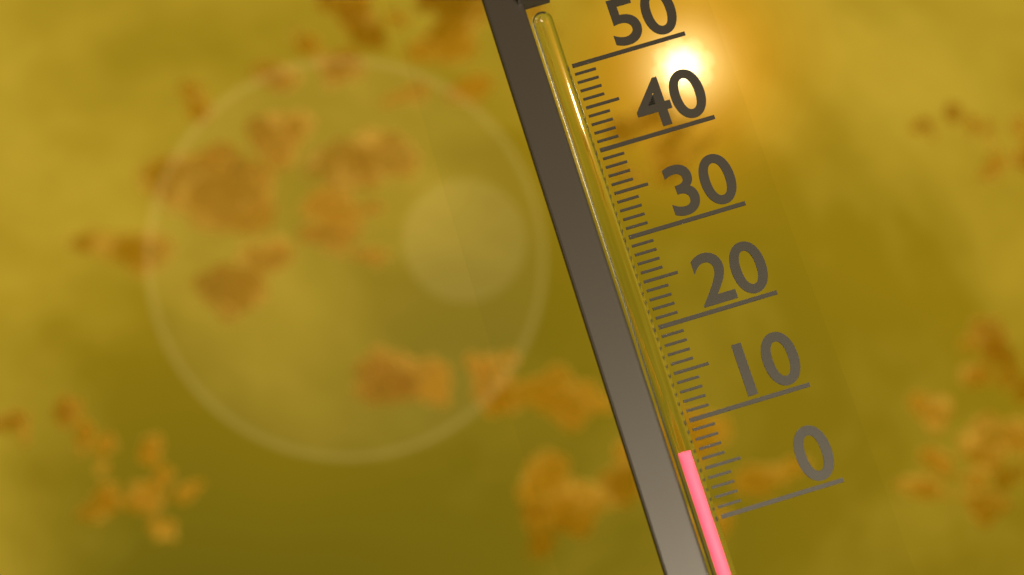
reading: 7 (no unit)
